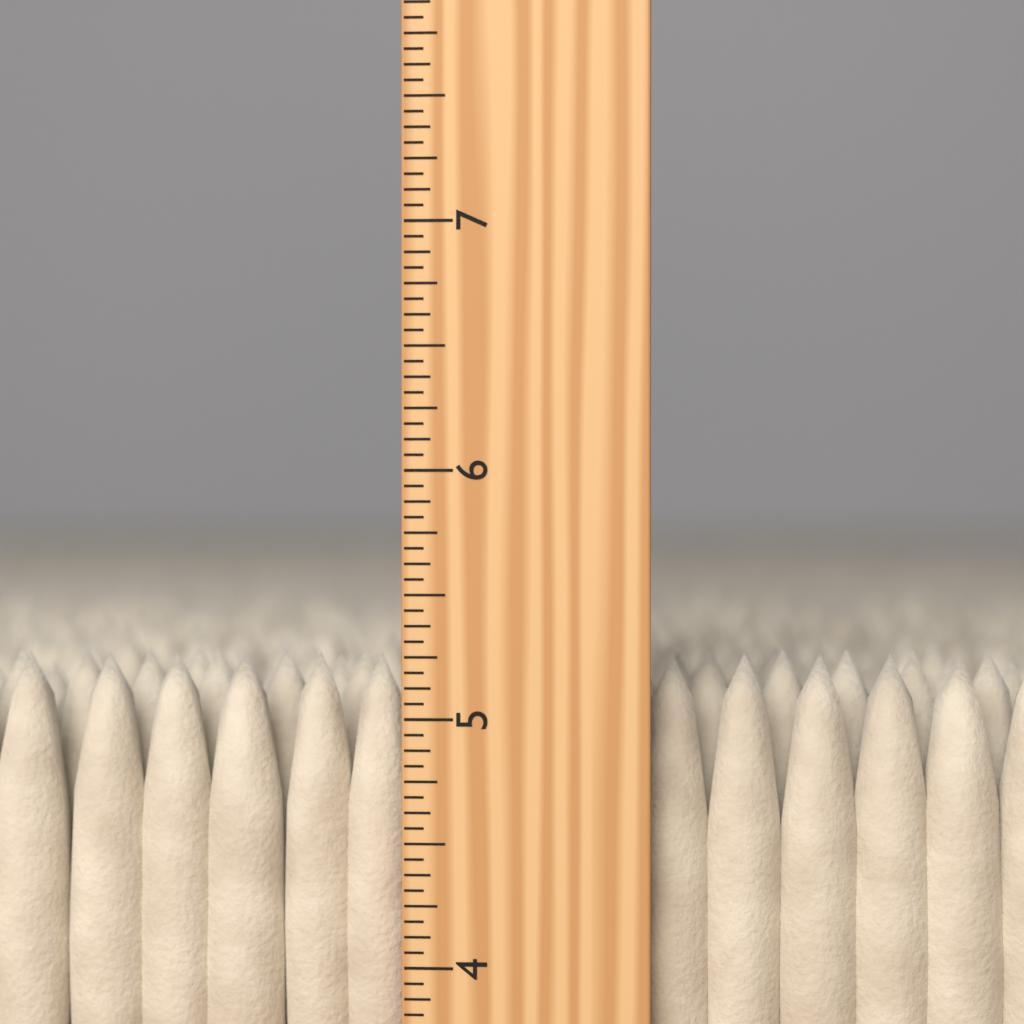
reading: 5.2500 inch
